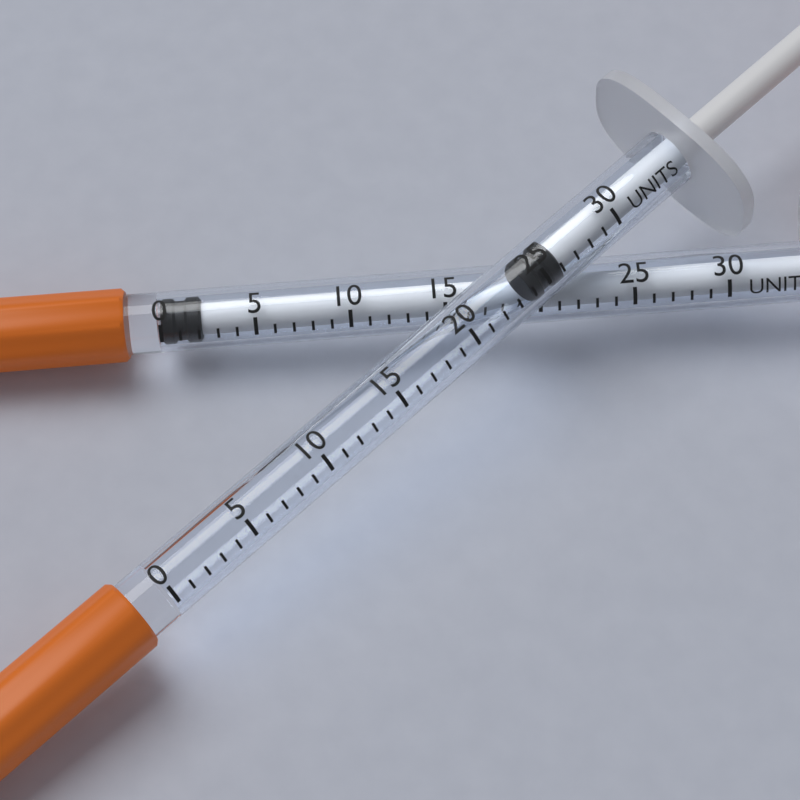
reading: 24 units
